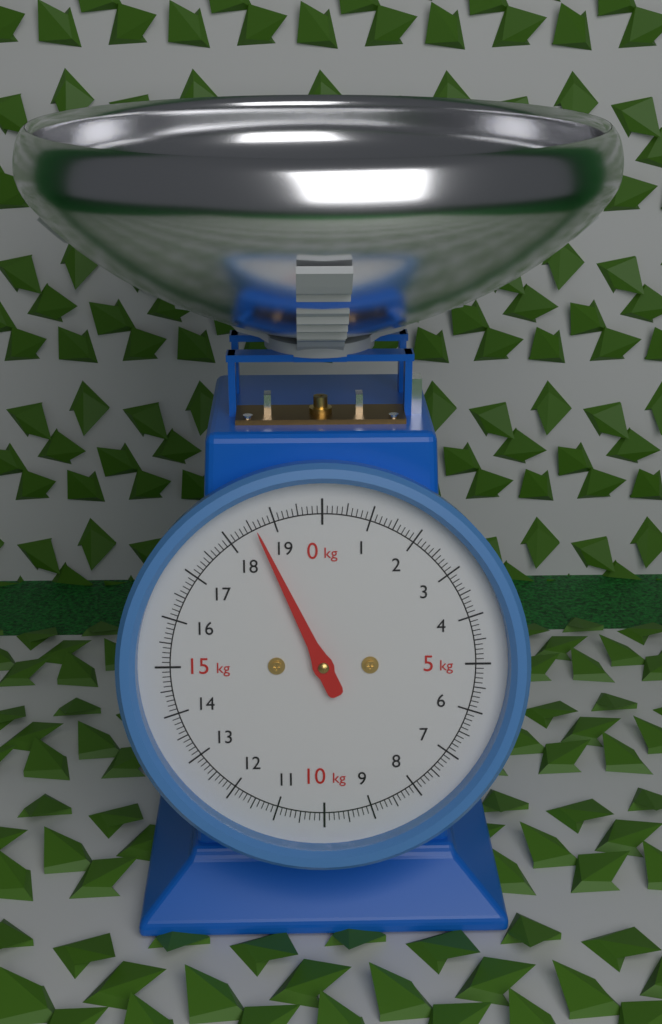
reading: 18.6 kg
